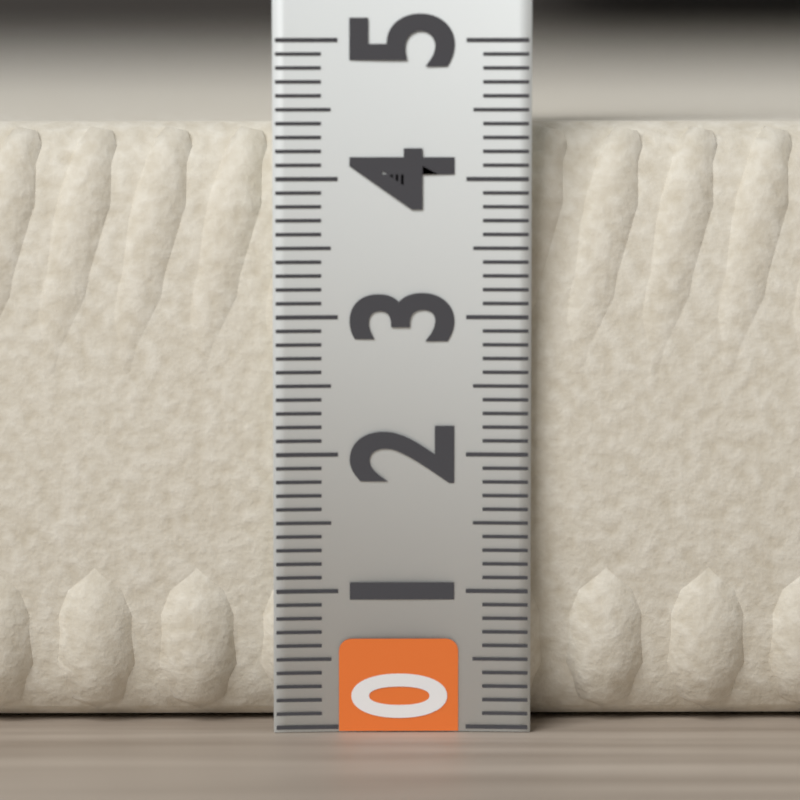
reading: 4.4 (no unit)
